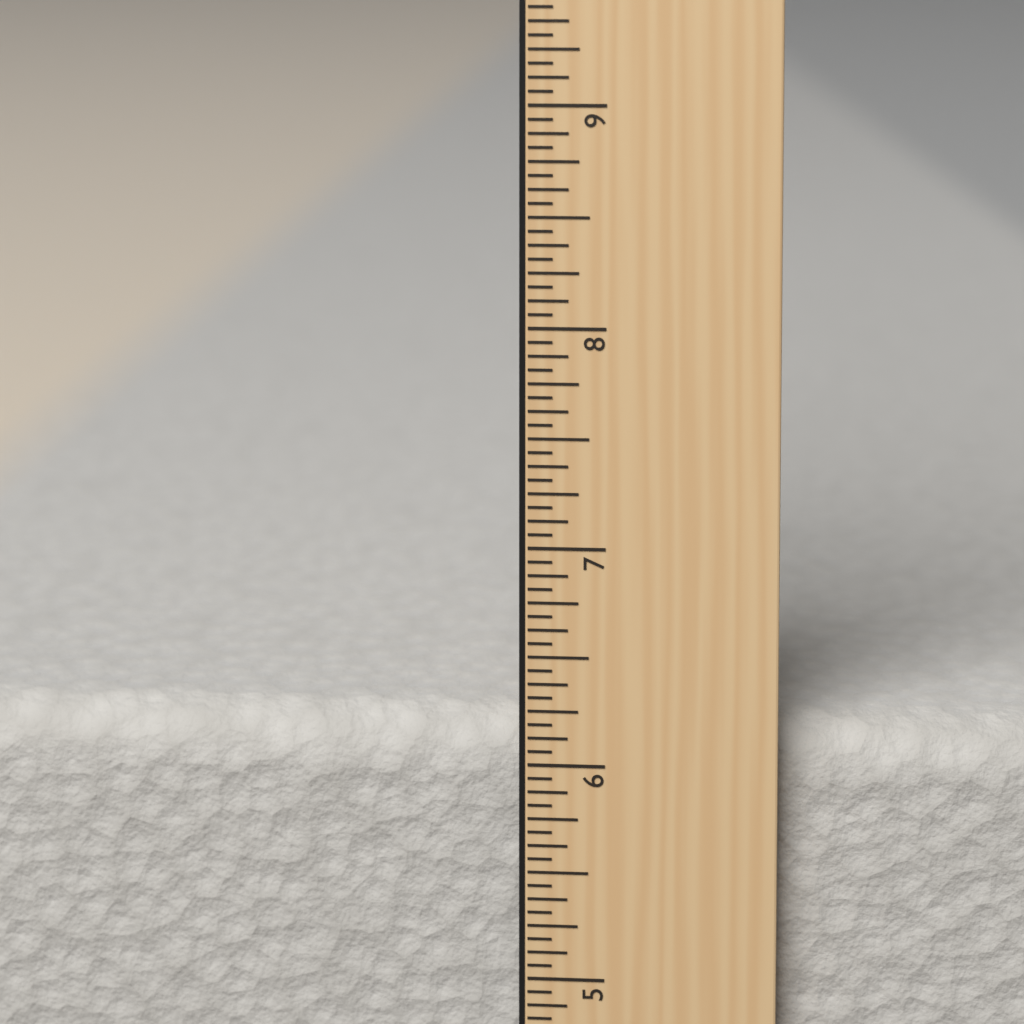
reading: 6.1875 in
